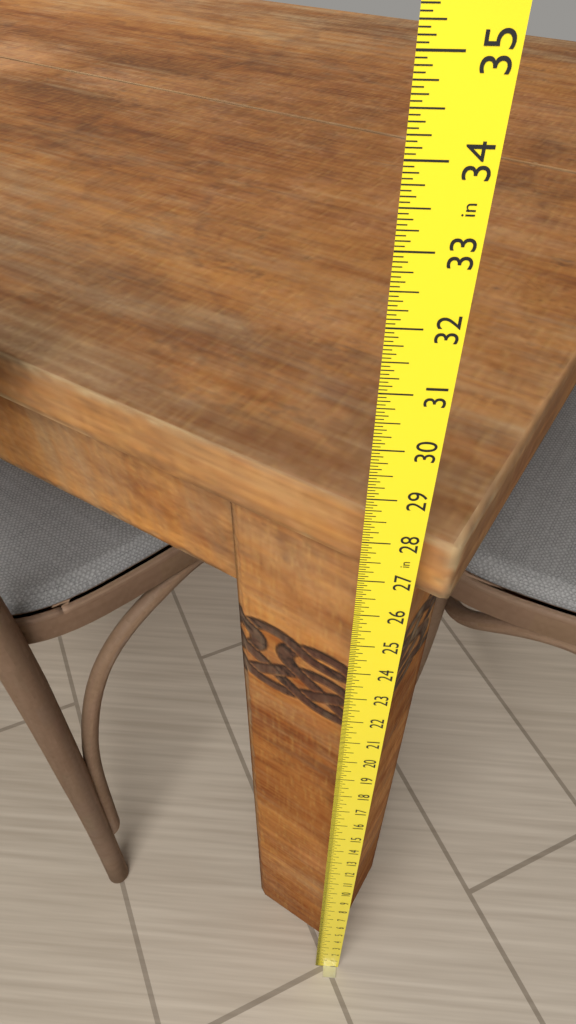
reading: 27.8125 in
